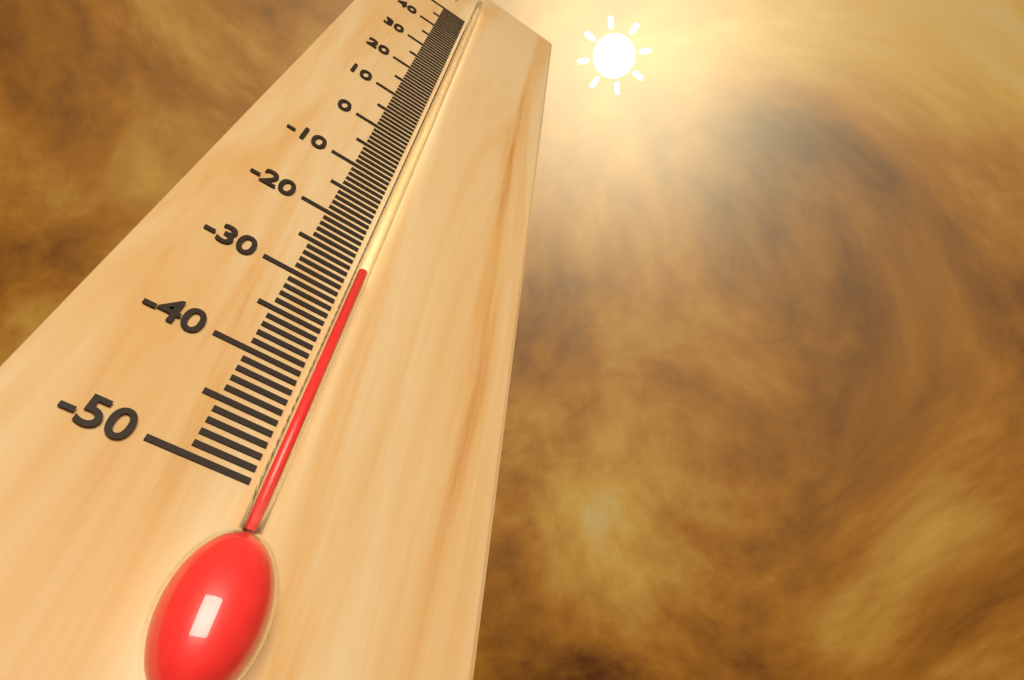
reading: -27 °C
